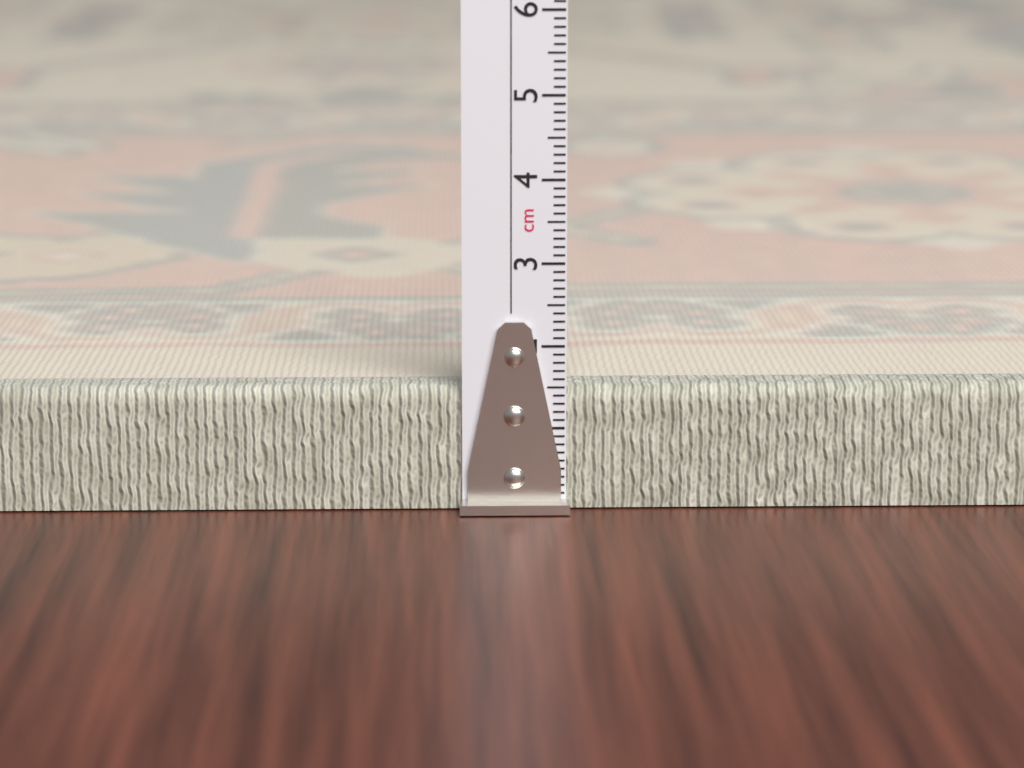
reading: 1.5 cm
